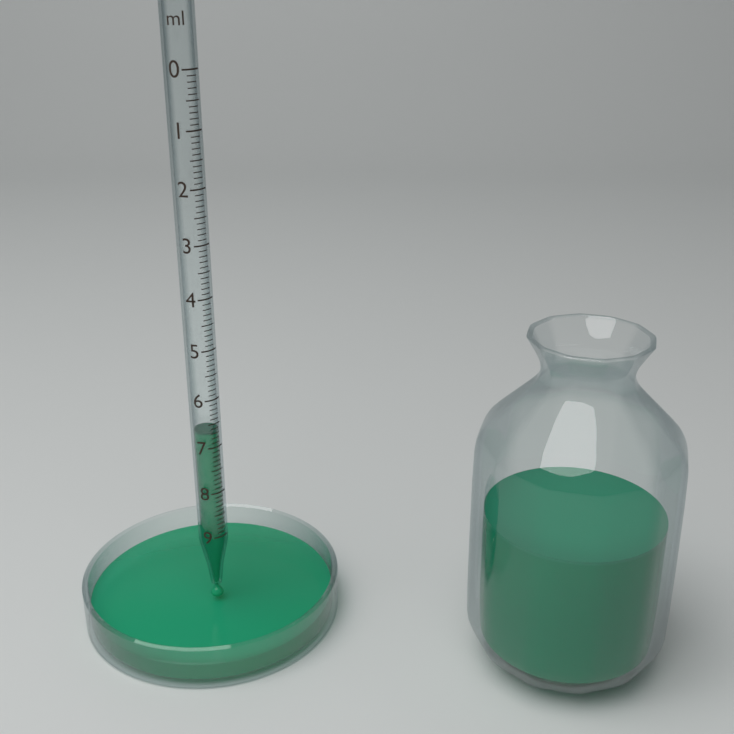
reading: 6.7 ml
